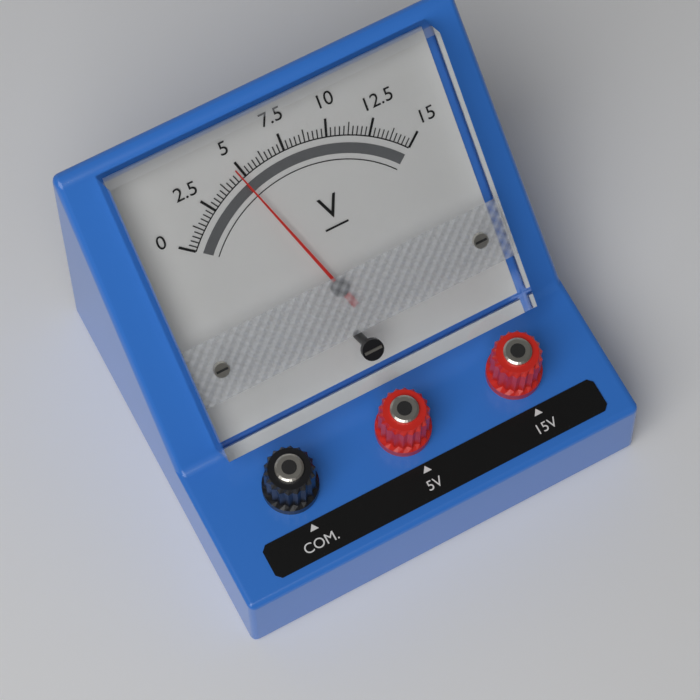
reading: 4.75 V
